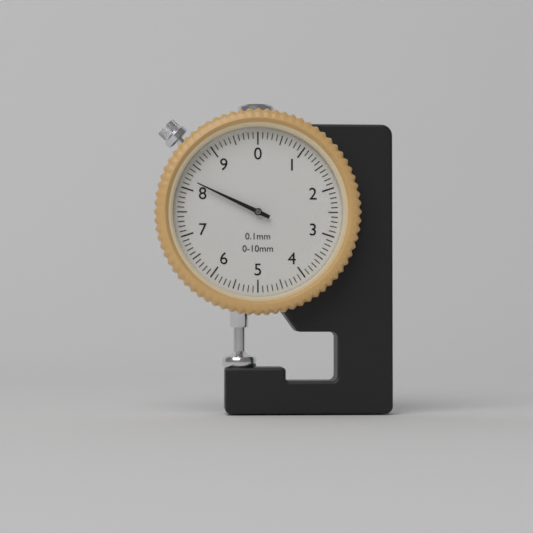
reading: 8.2 mm
